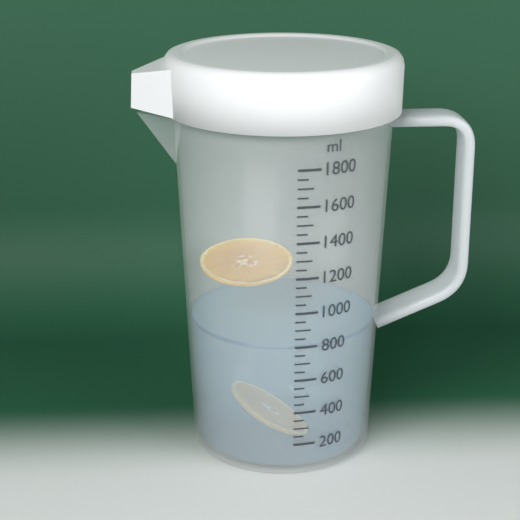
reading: 800 ml
